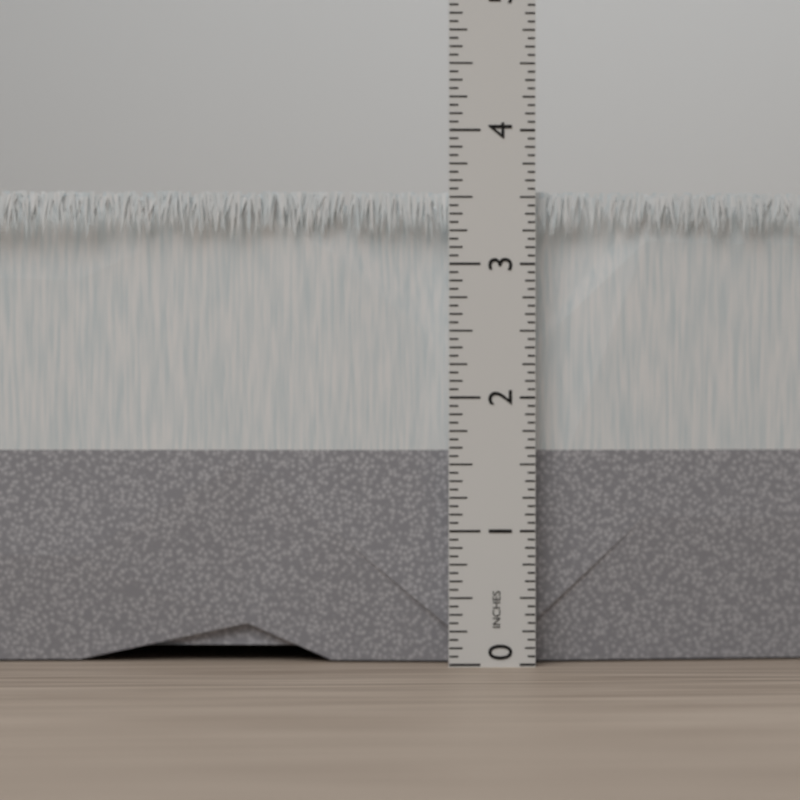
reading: 3.5625 in
